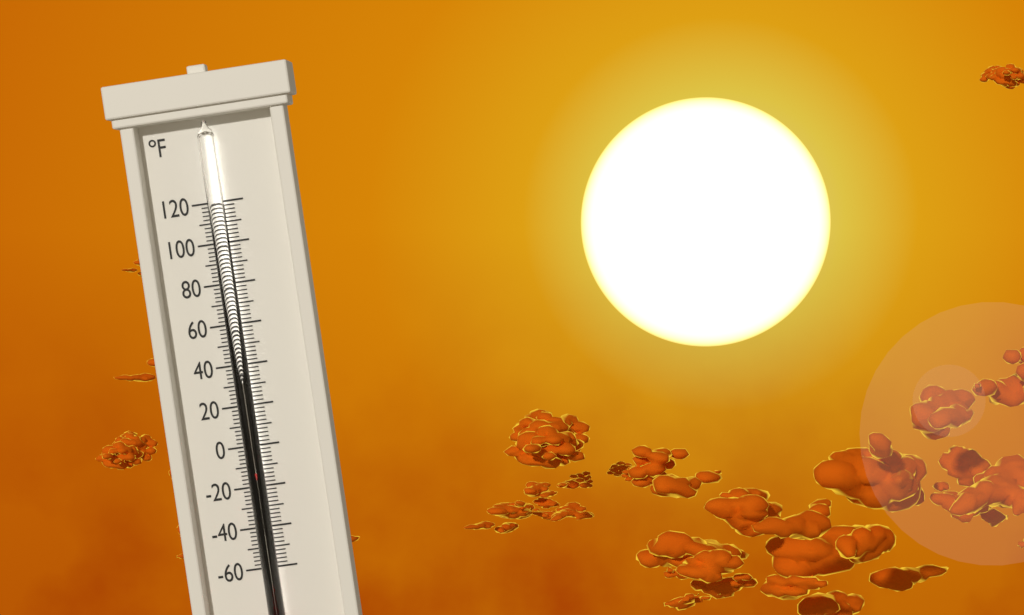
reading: -12 °F
